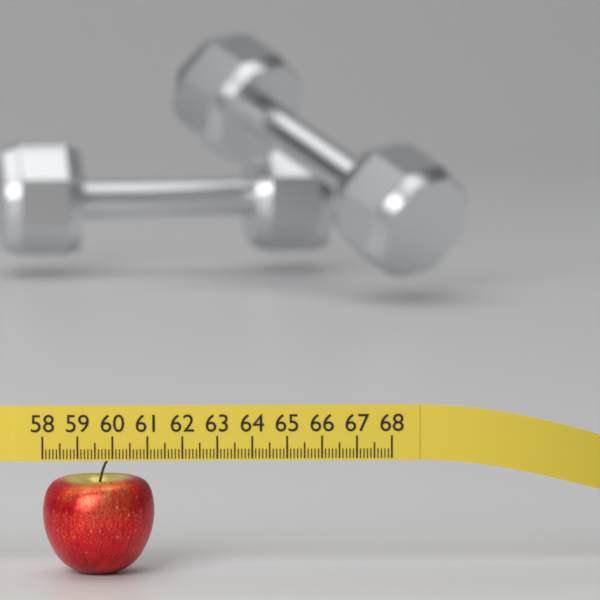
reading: 61.2 (no unit)
